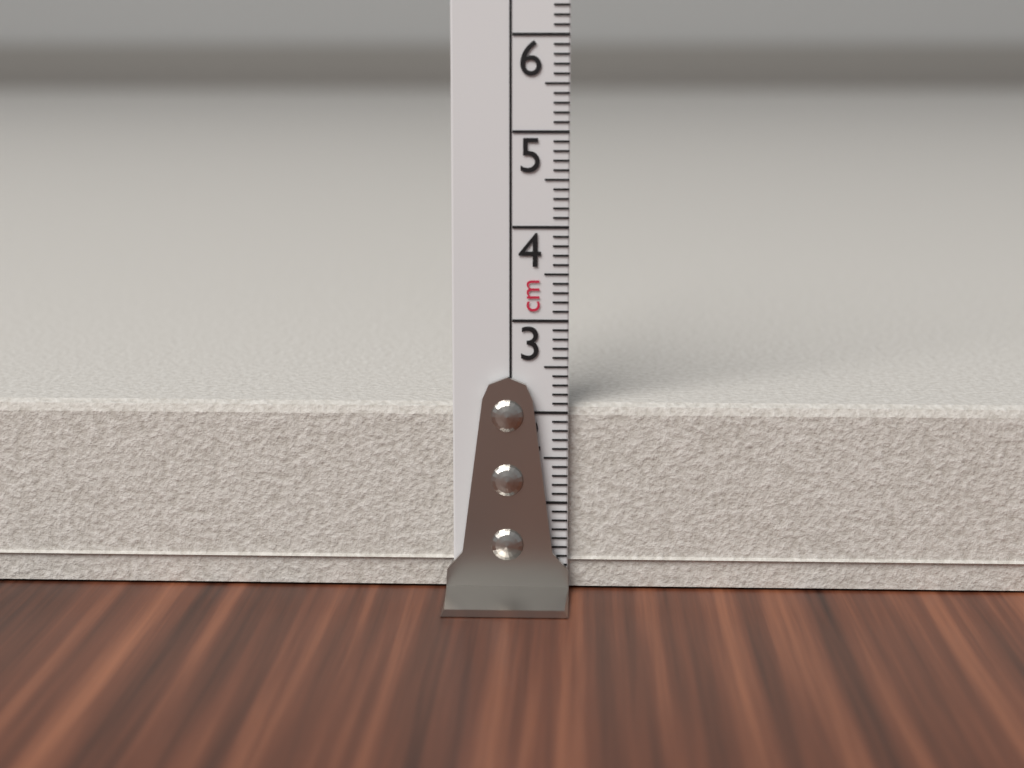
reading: 2.1 cm
